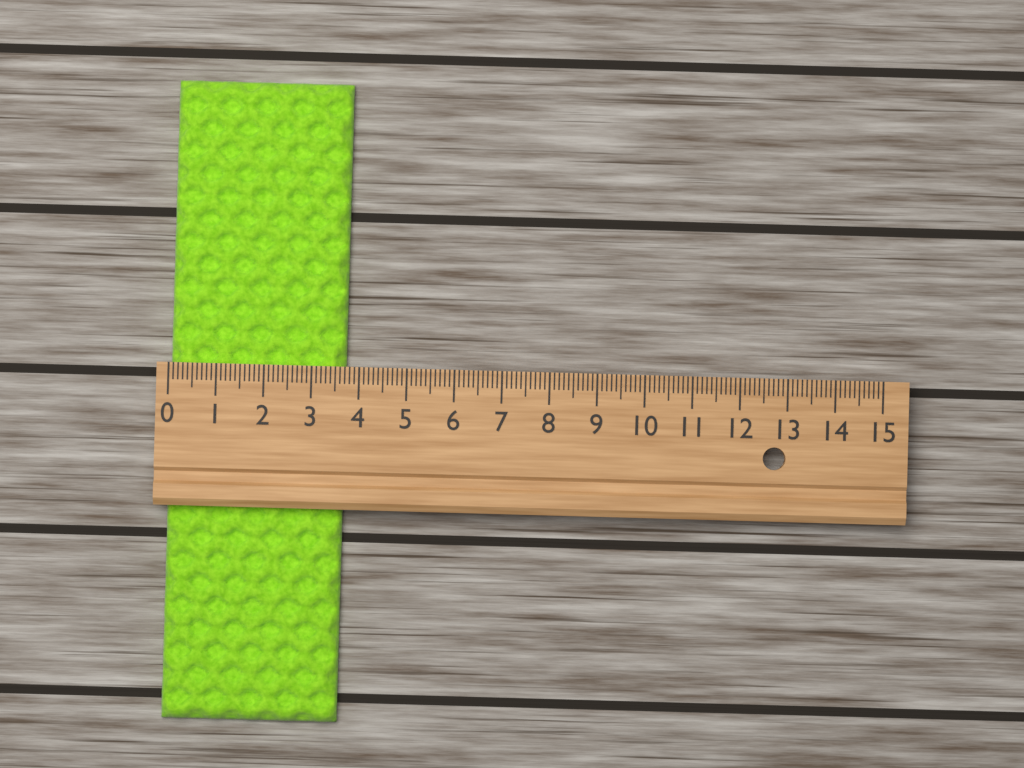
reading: 3.7 (no unit)
